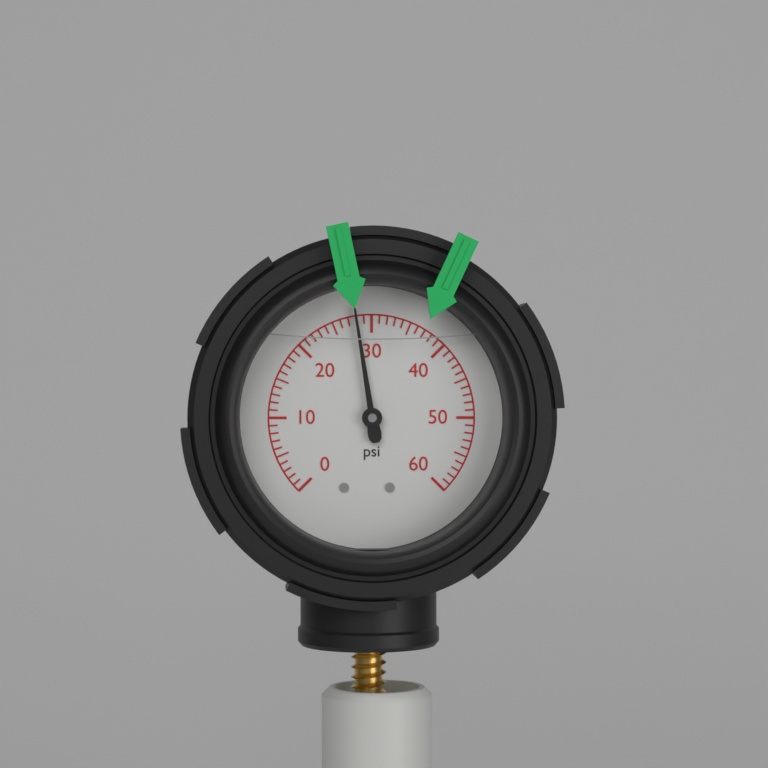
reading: 28 psi
